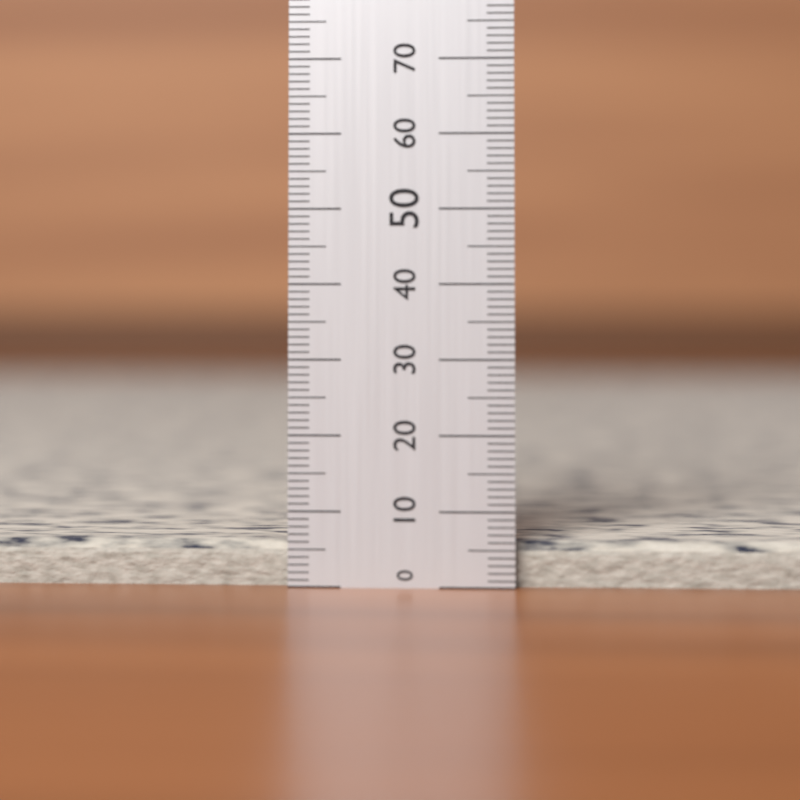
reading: 6 (no unit)
